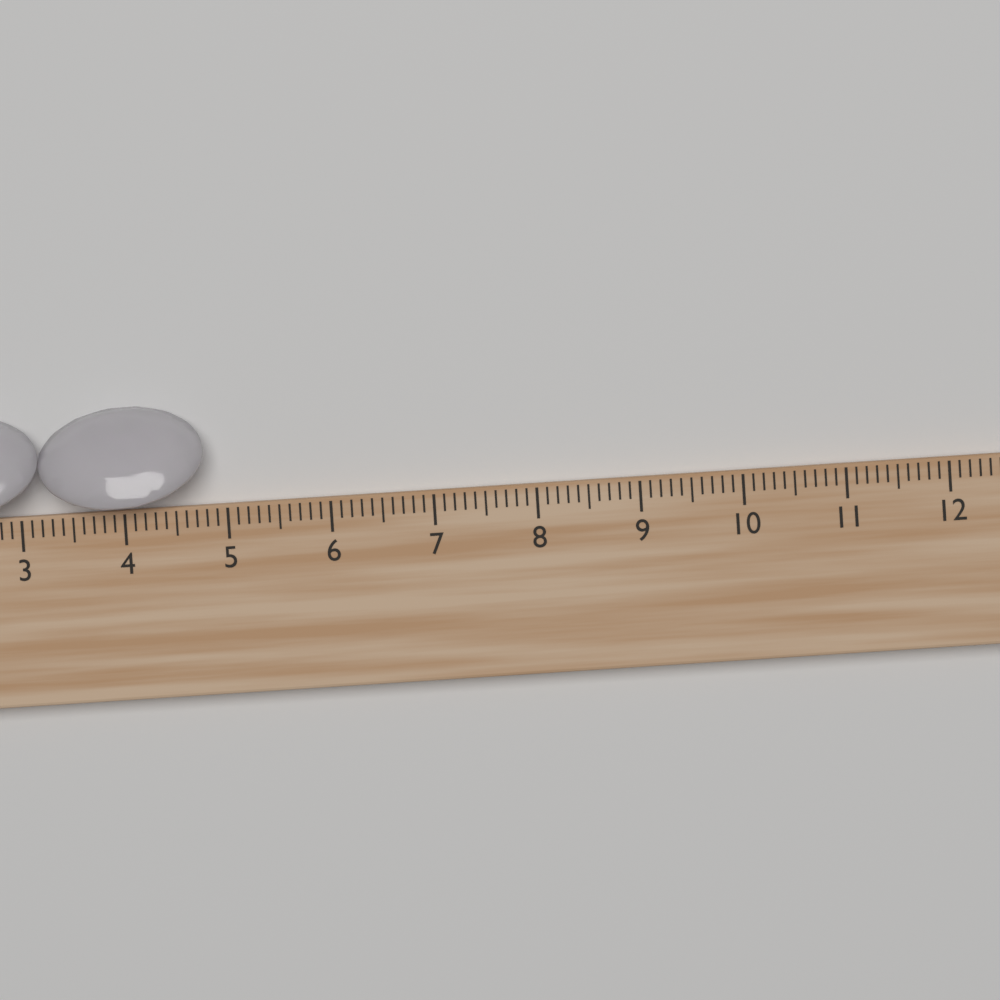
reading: 4.8 cm
